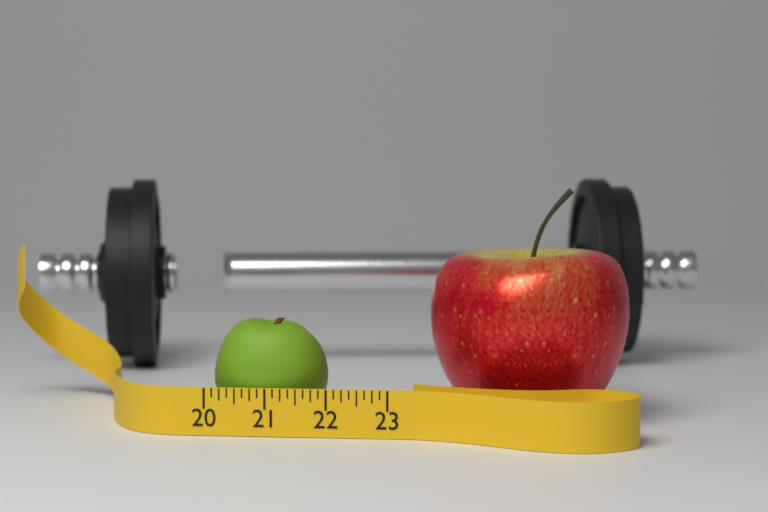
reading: 21.875 (no unit)
